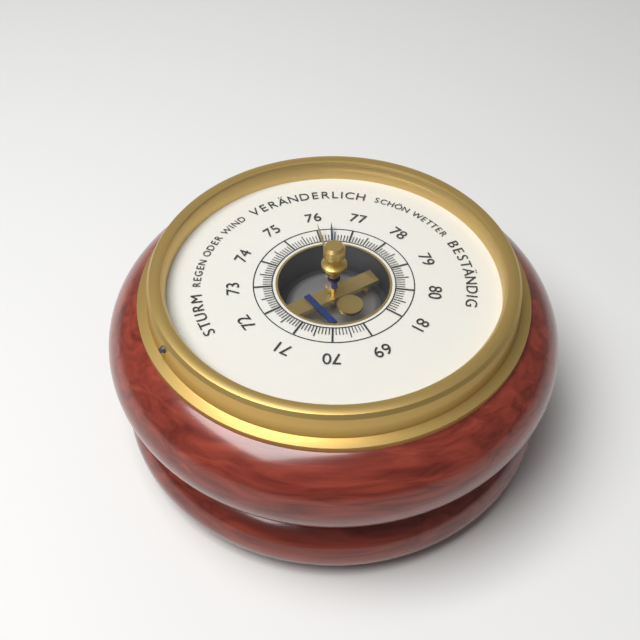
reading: 76.4 (no unit)
